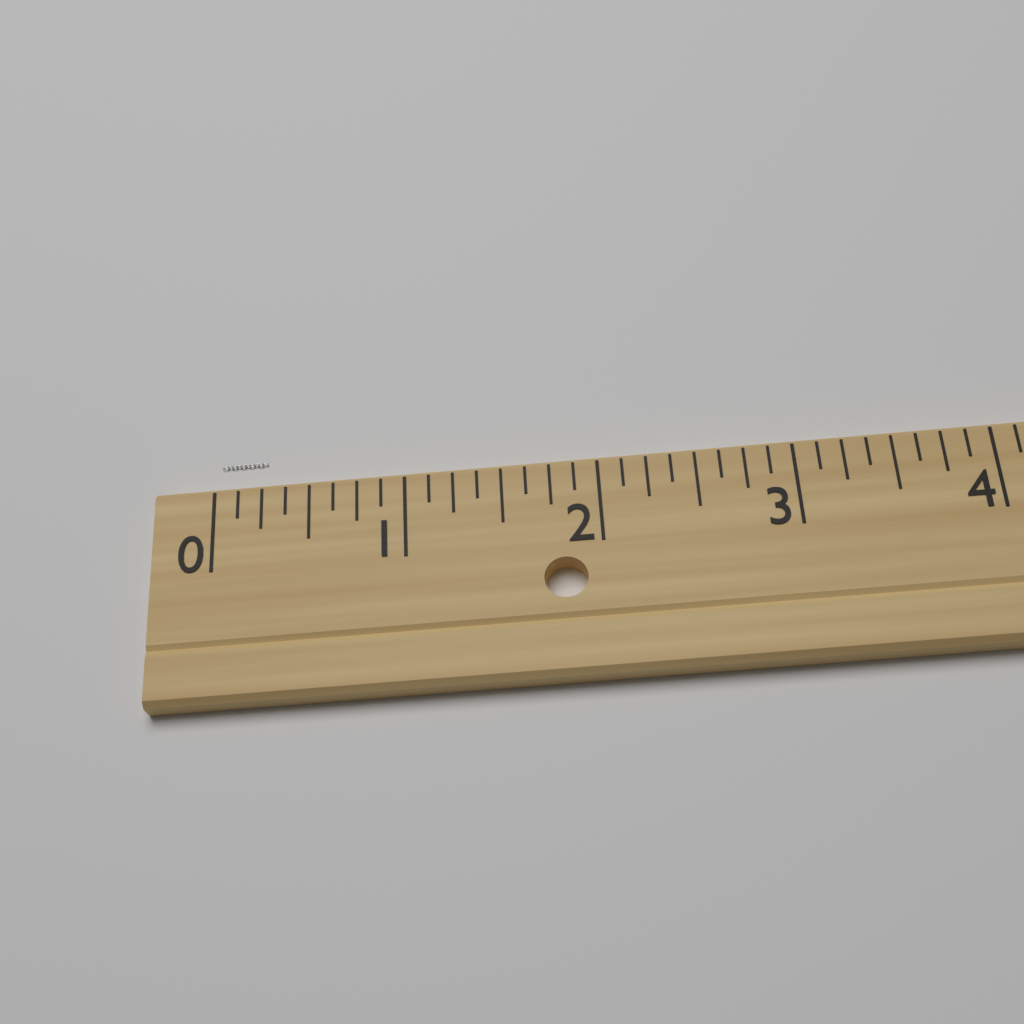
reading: 0.250 (no unit)
